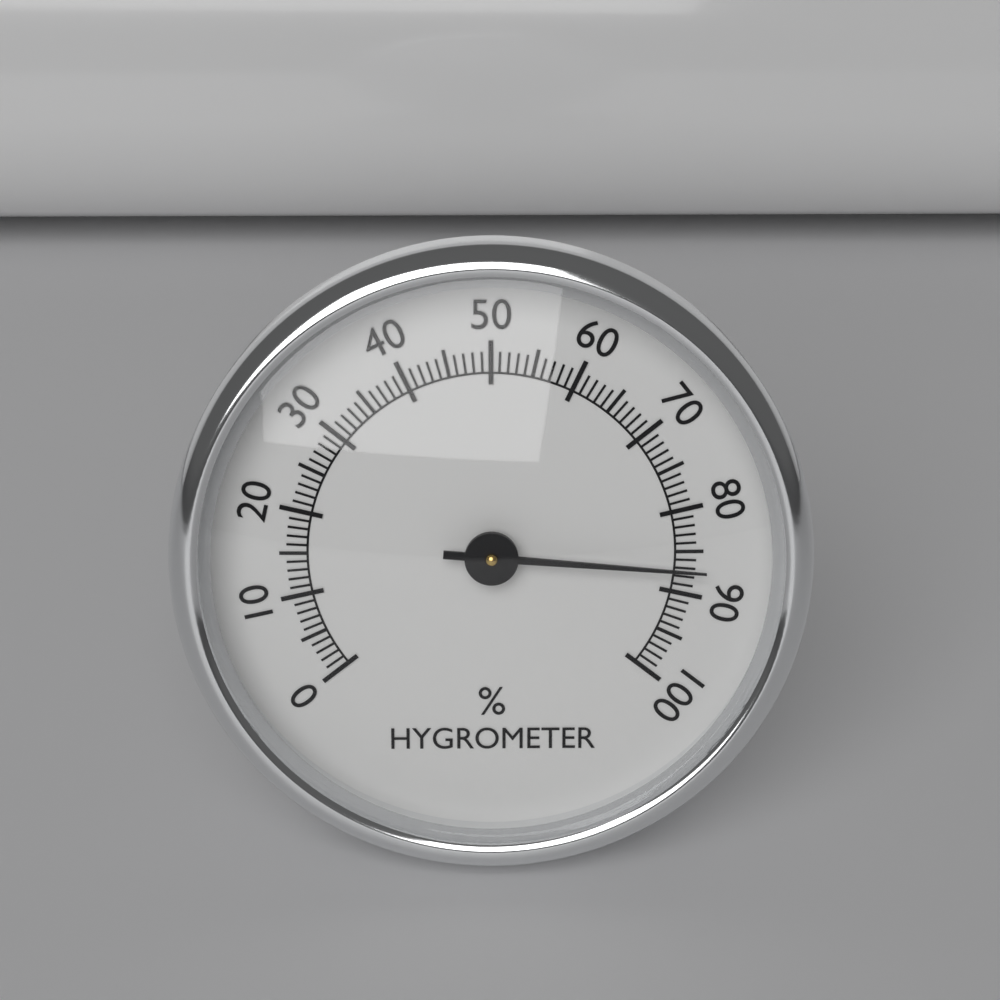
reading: 87 %
